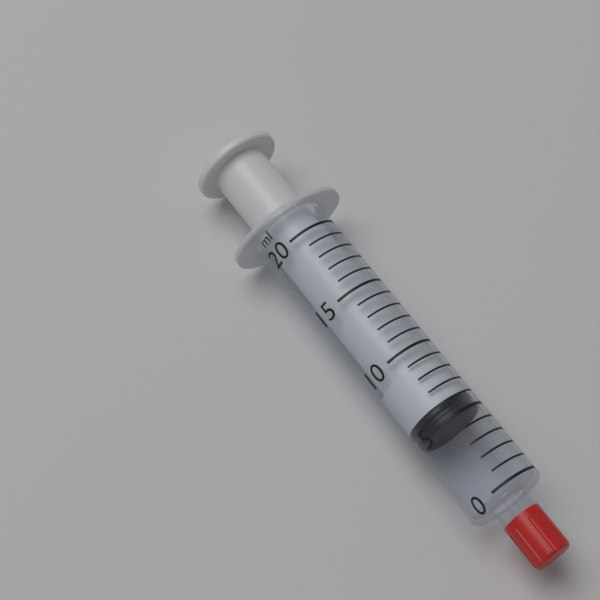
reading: 5 ml
